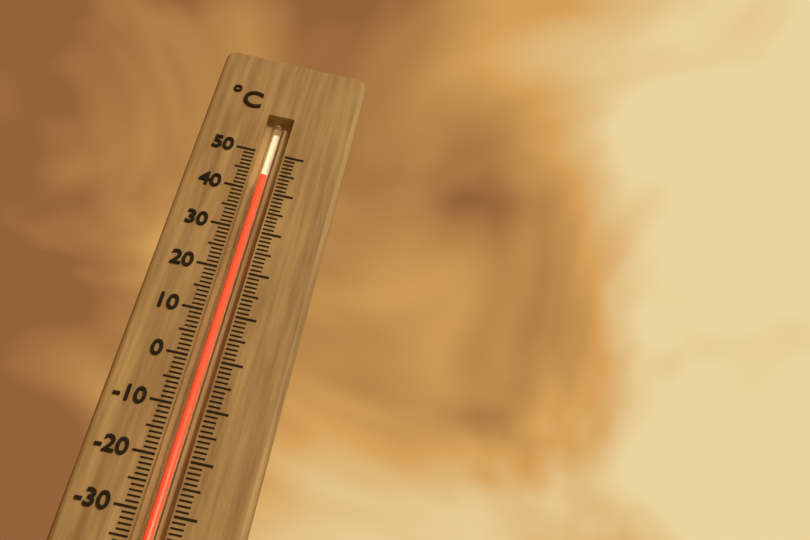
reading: 44 °C
